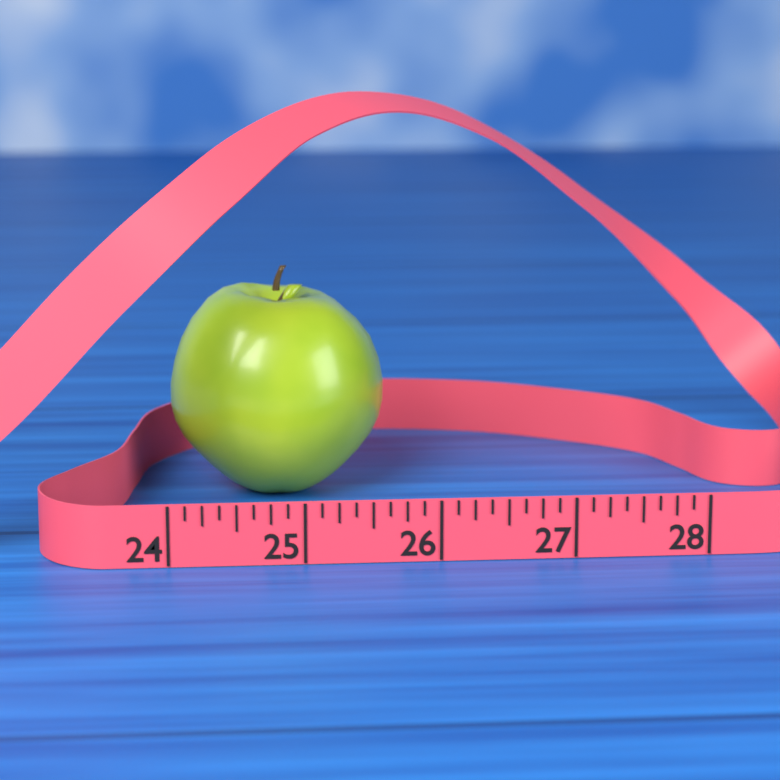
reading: 25.750 (no unit)
